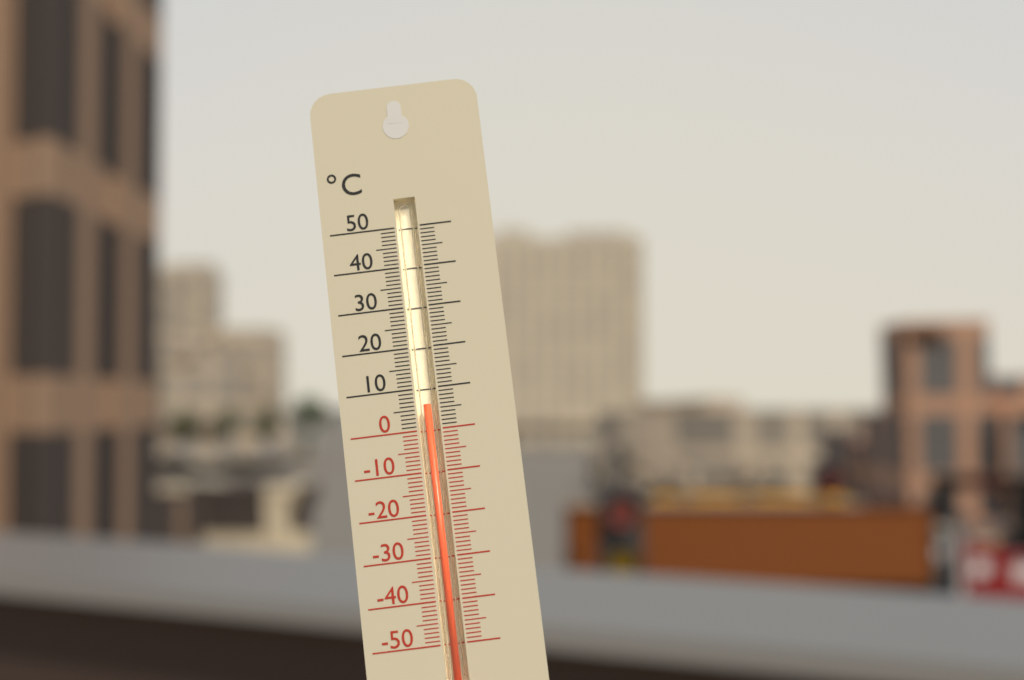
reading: 6 °C
